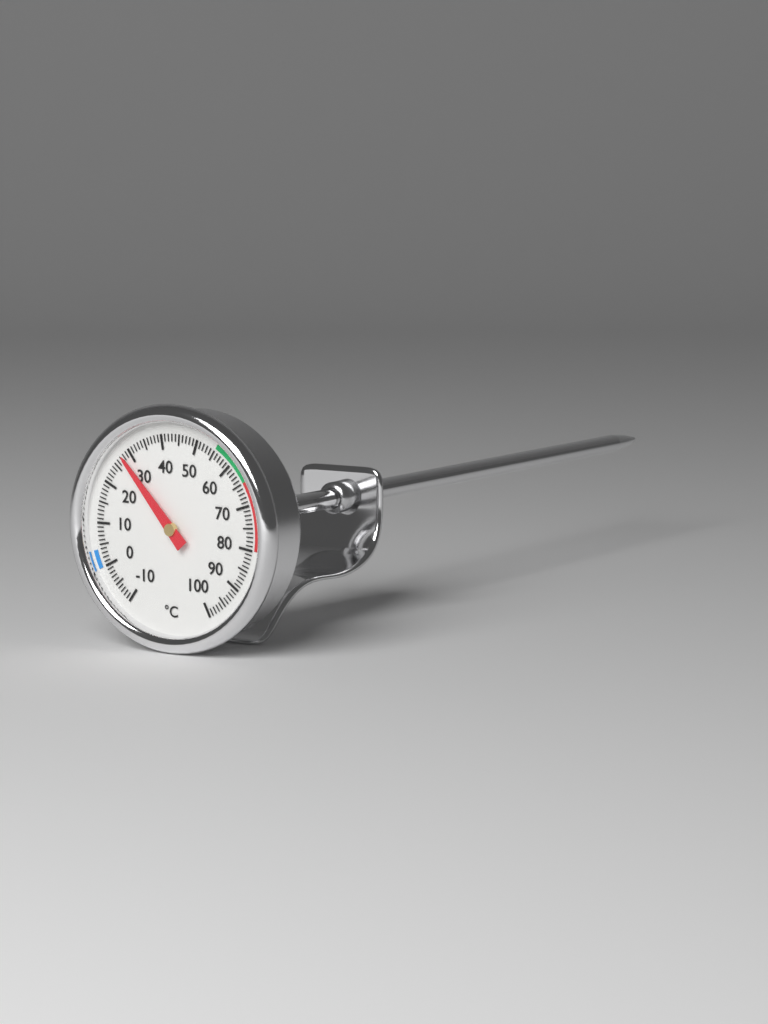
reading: 28 °C
